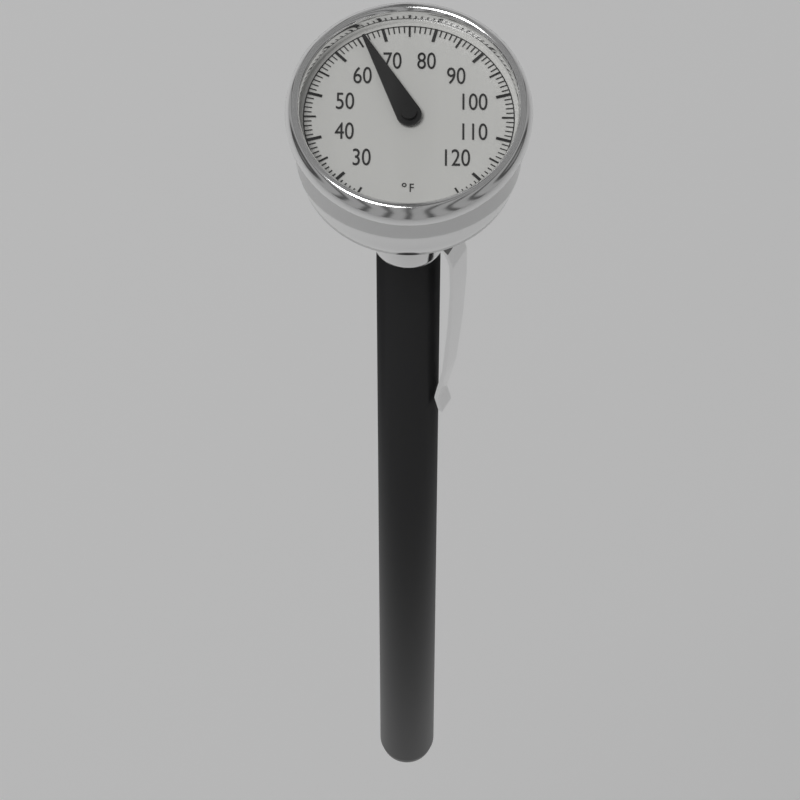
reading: 66 °F
